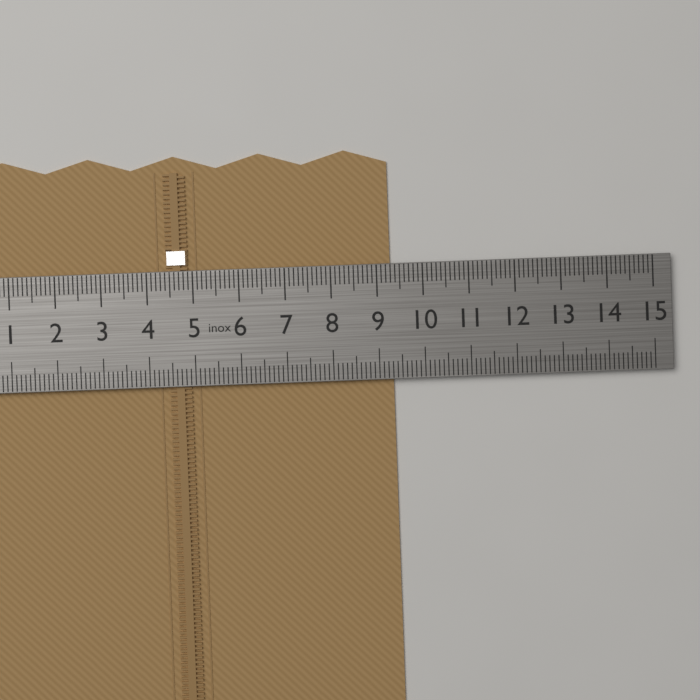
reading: 9.3 cm
